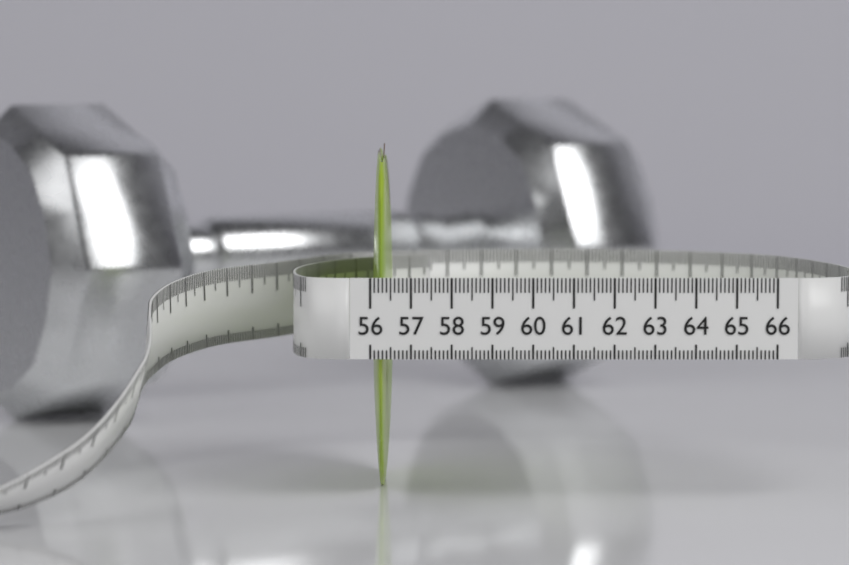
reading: 56.5 (no unit)
